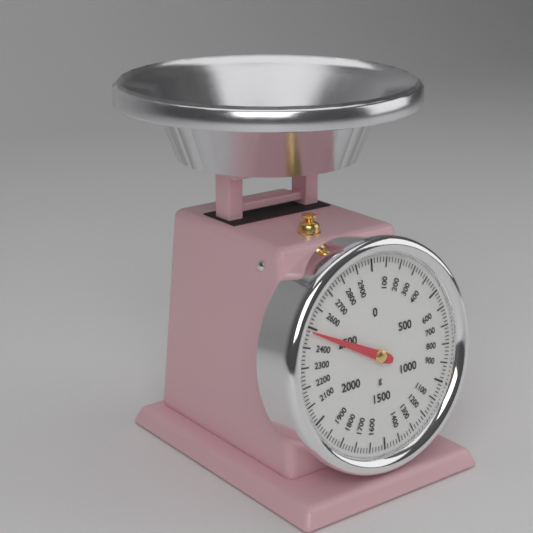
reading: 2480 g
